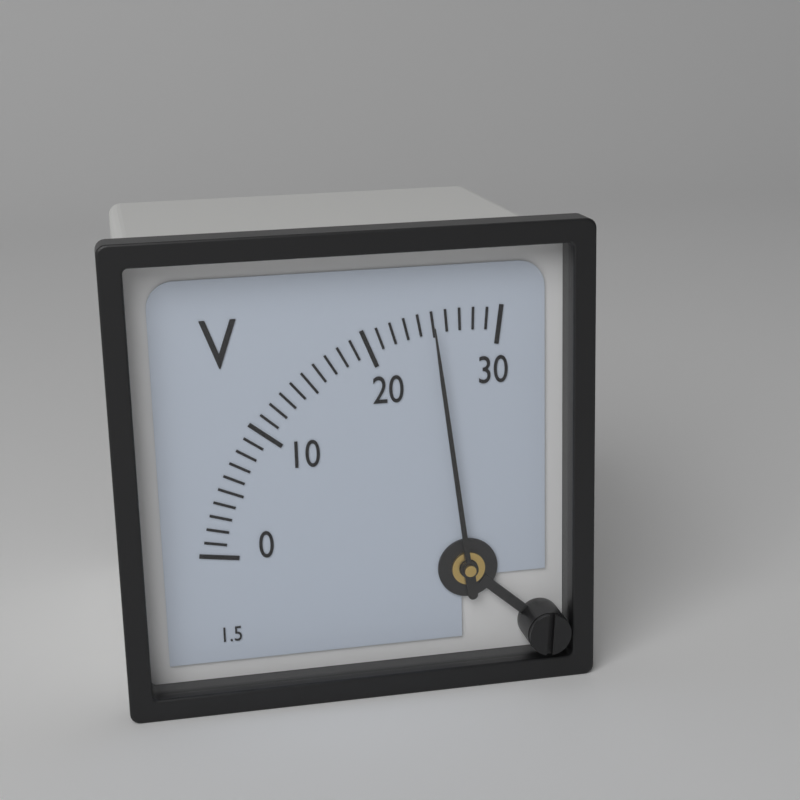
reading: 25 V
